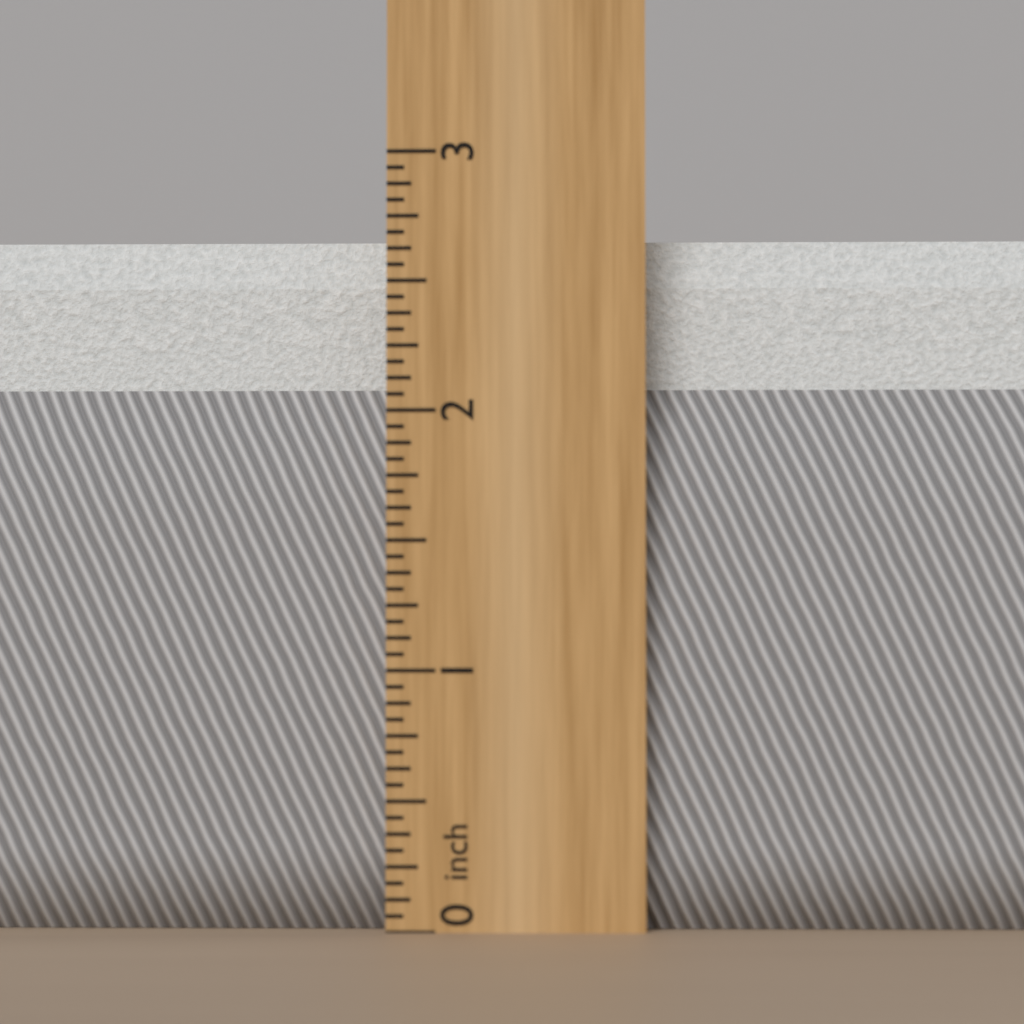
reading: 2.6875 inch
